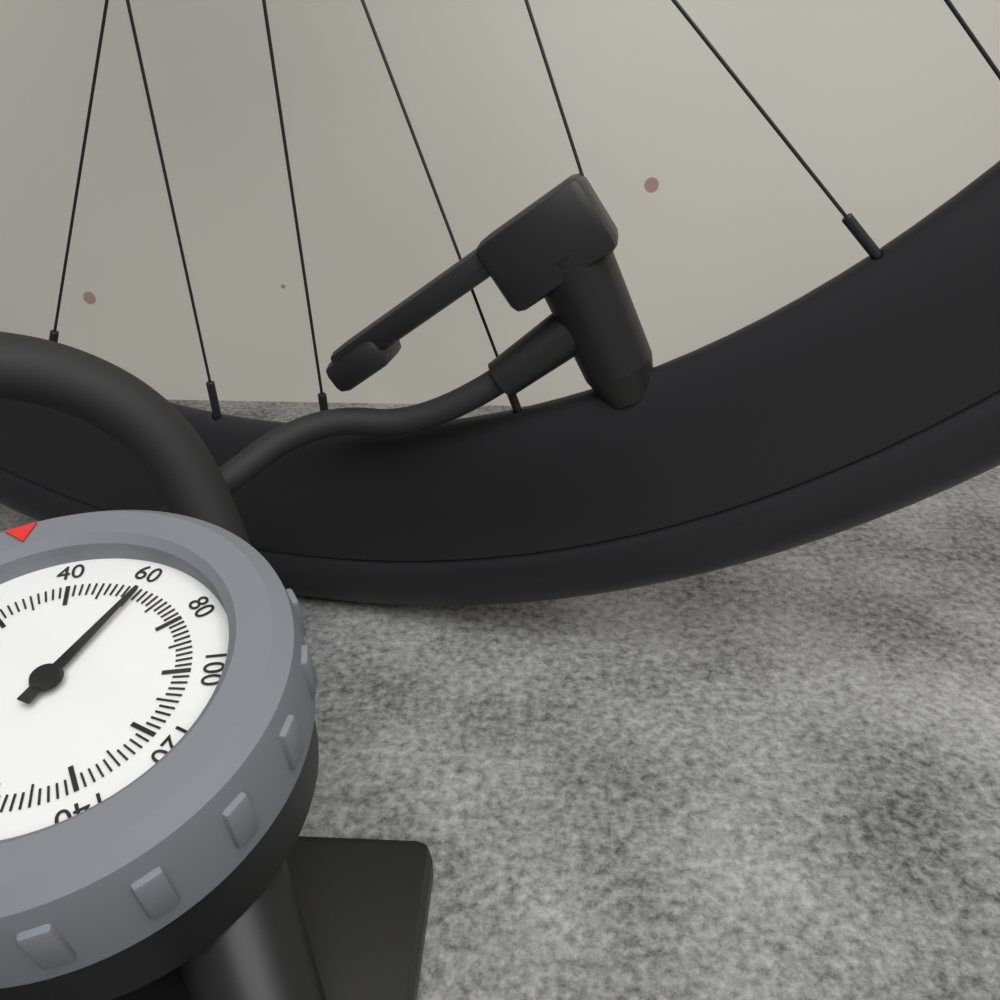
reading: 62 psi
